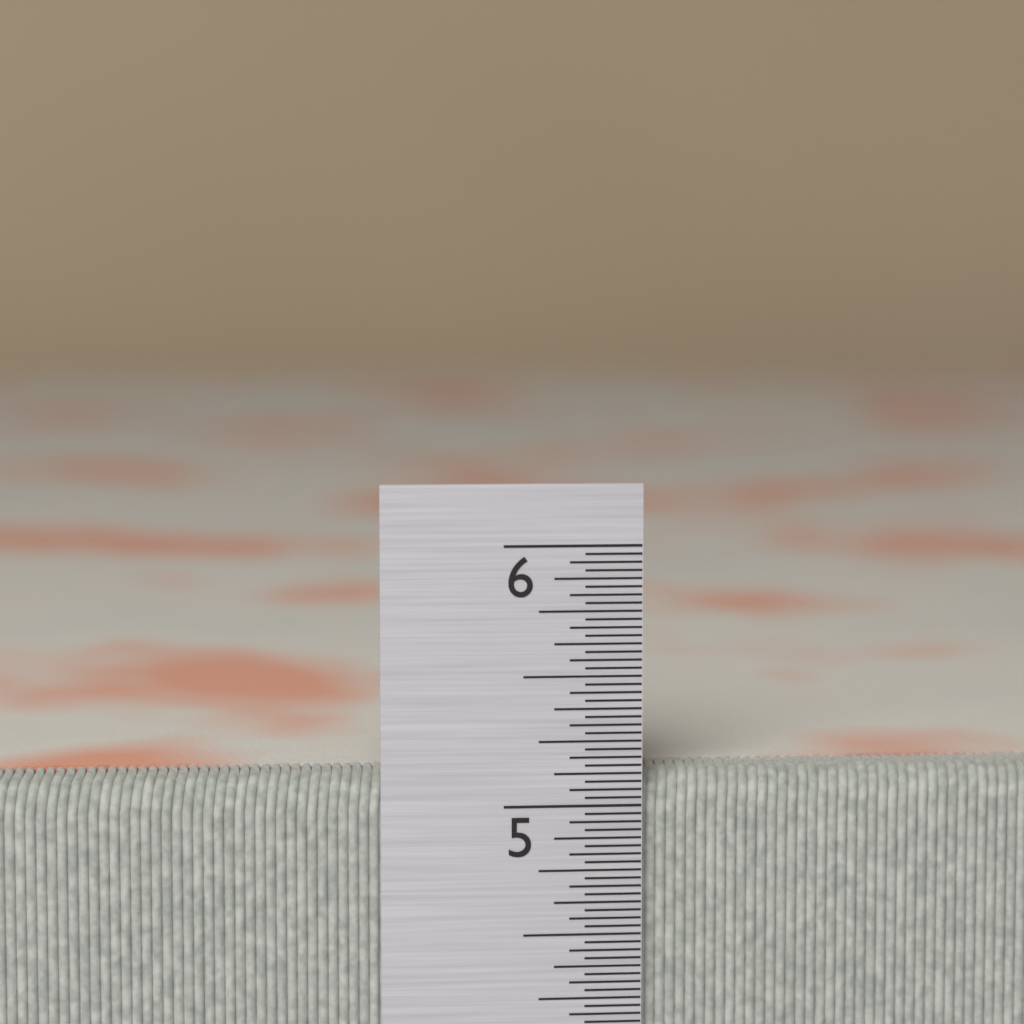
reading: 5.12500 in
